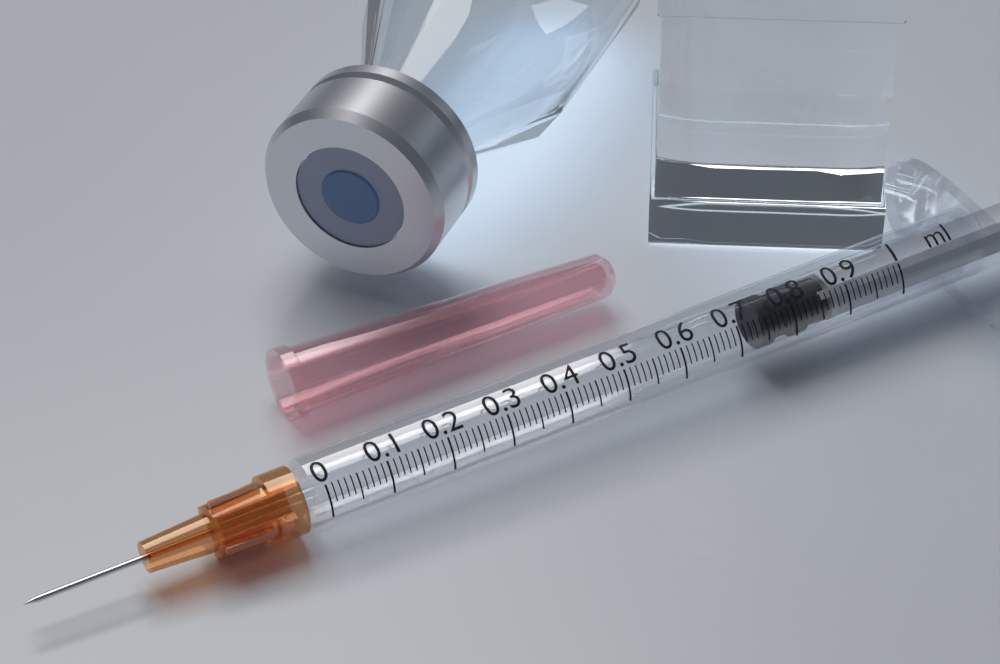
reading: 0.75 ml
